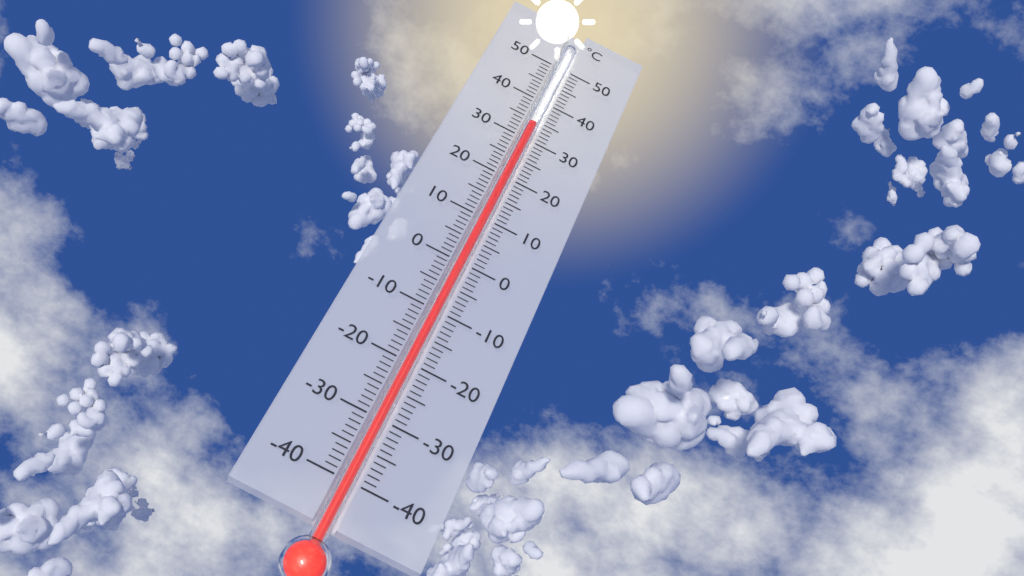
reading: 34 °C
